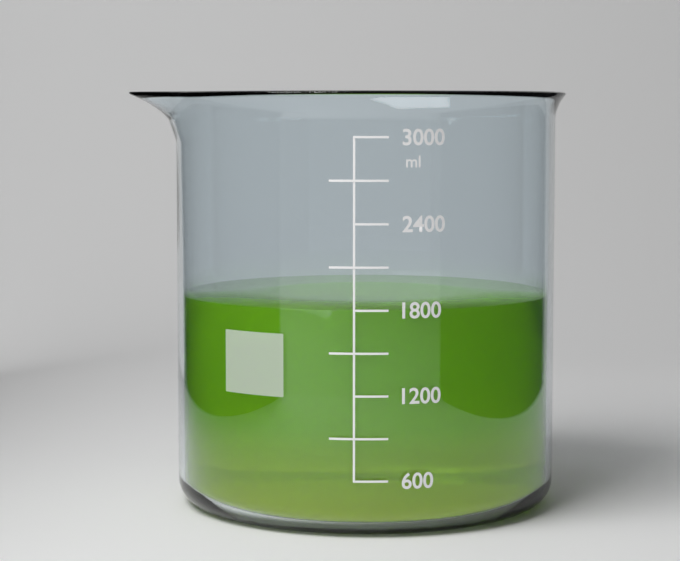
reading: 1800 ml
